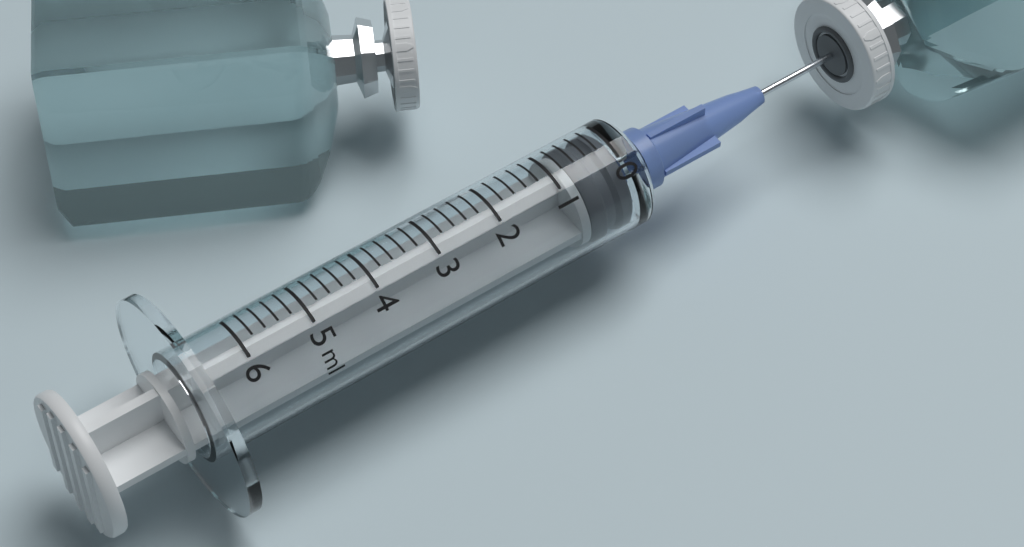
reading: 0.0 ml
